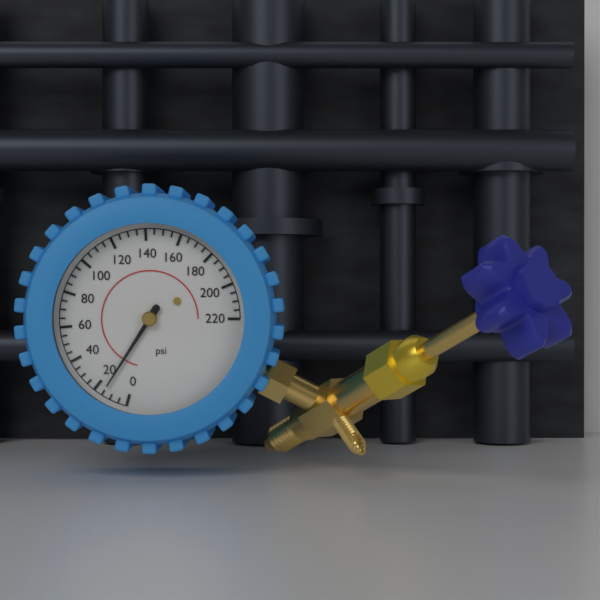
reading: 15 psi
